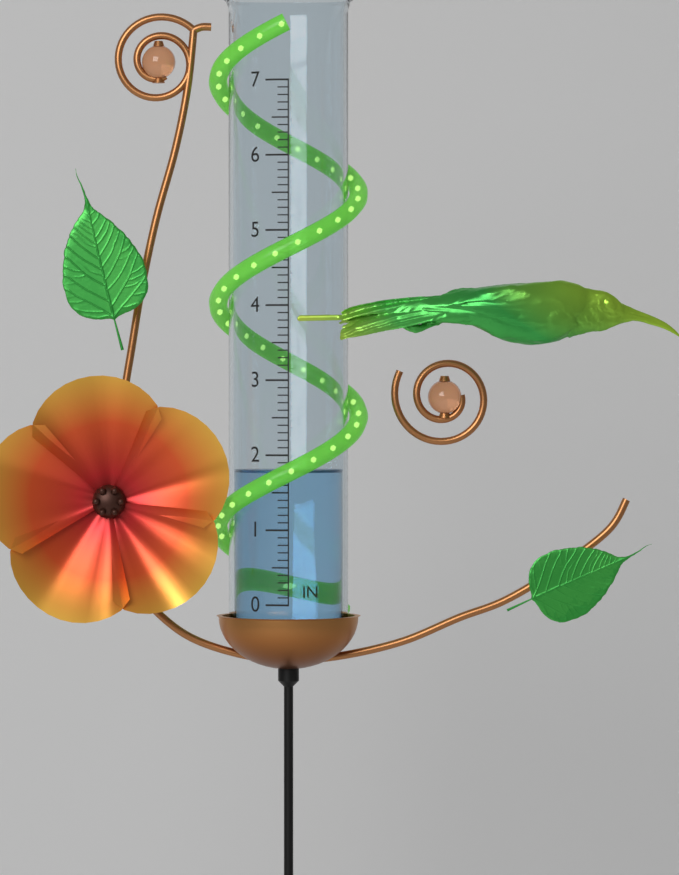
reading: 1.8 in
